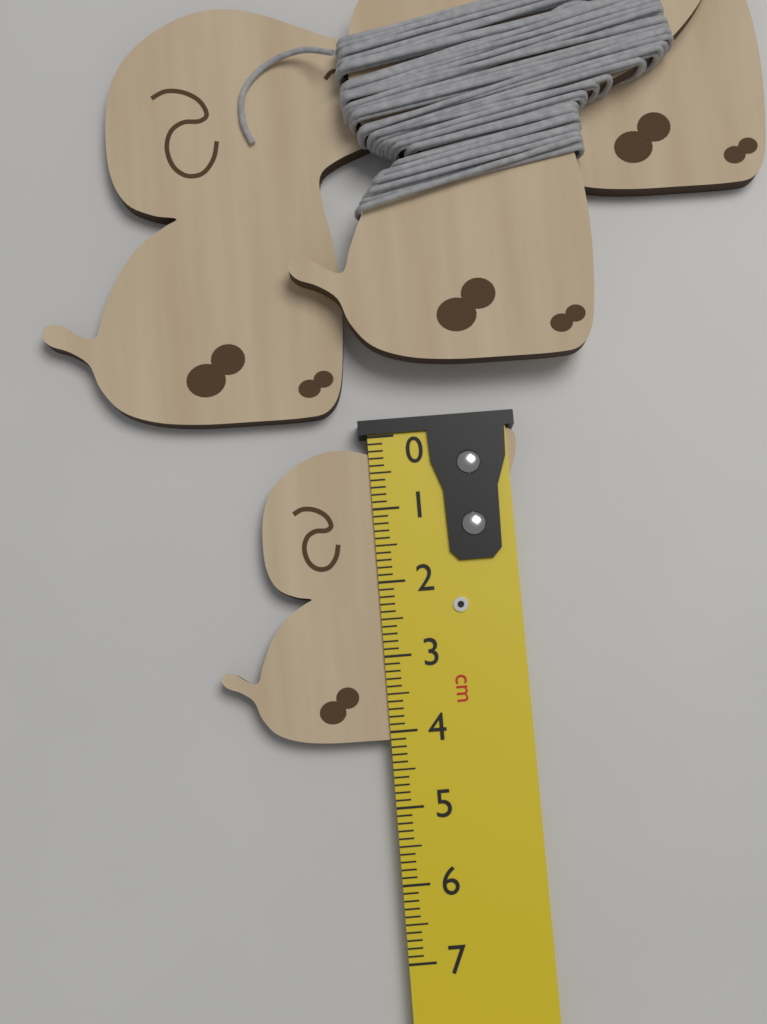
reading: 4.1 cm
